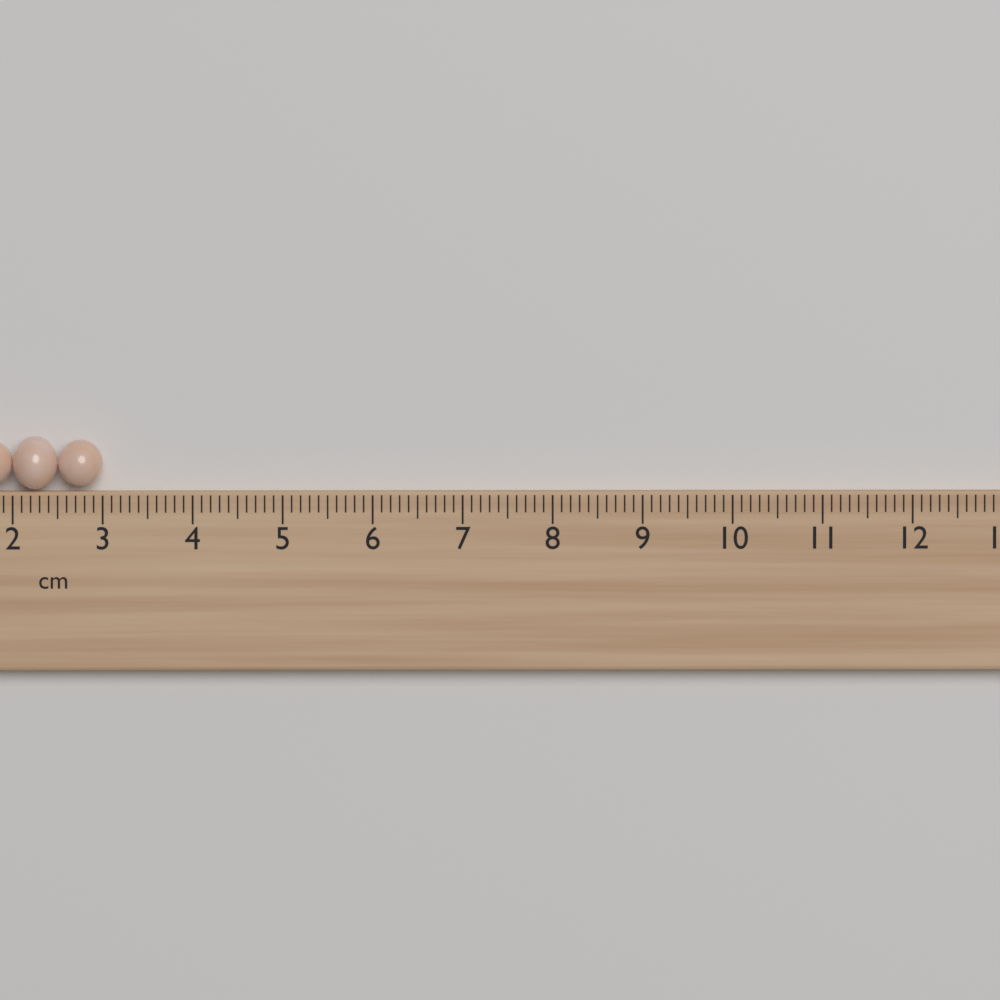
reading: 3.0 cm
